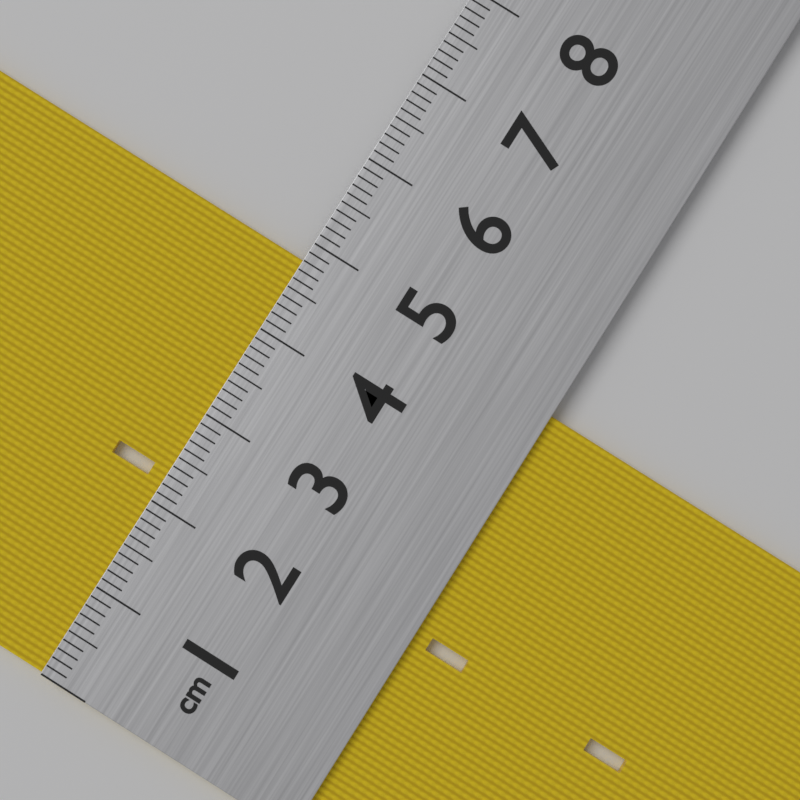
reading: 4.8 cm
